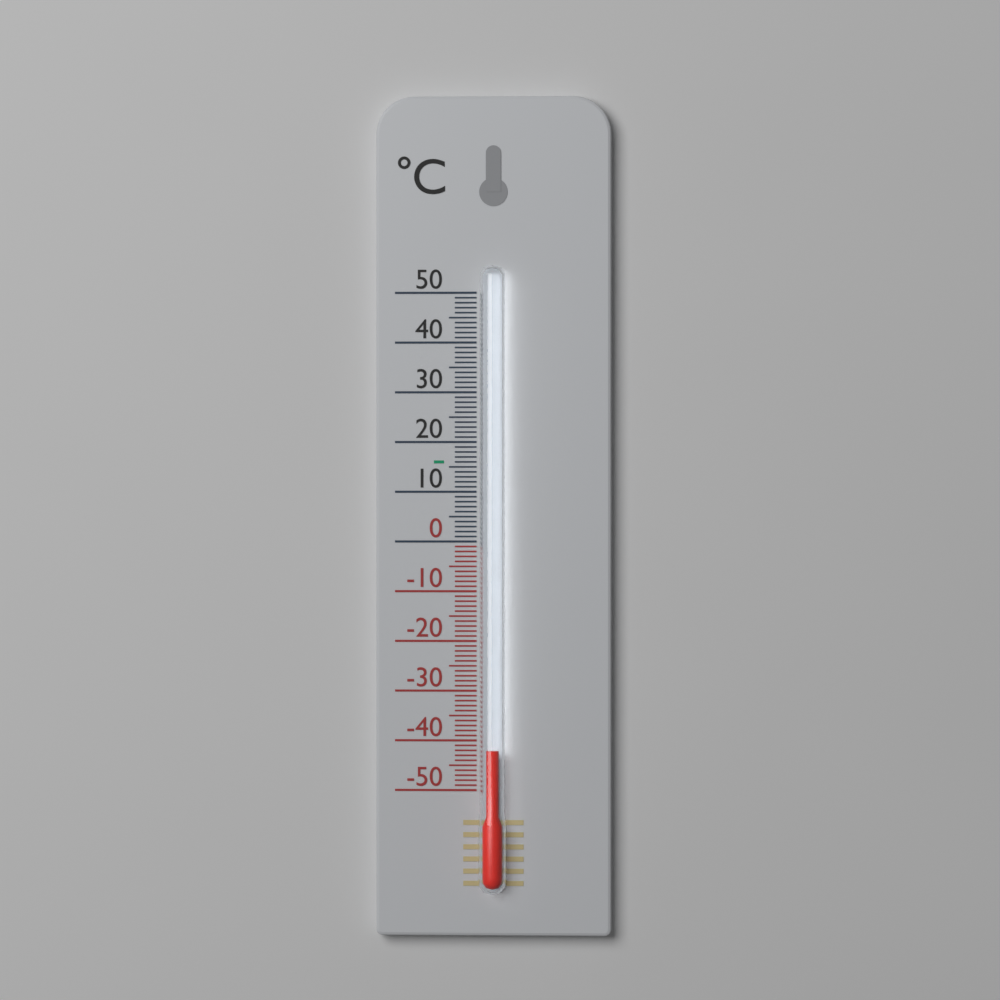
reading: -42 °C
